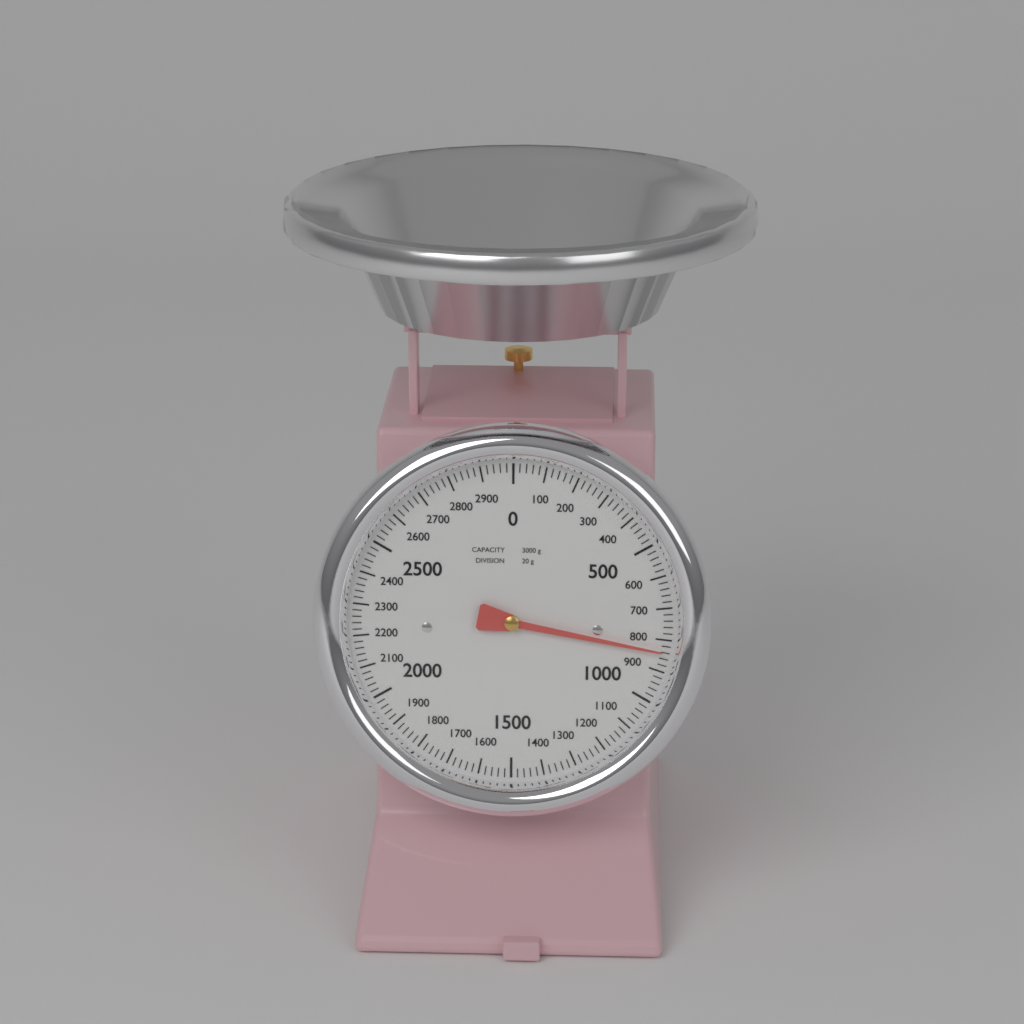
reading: 840 g
